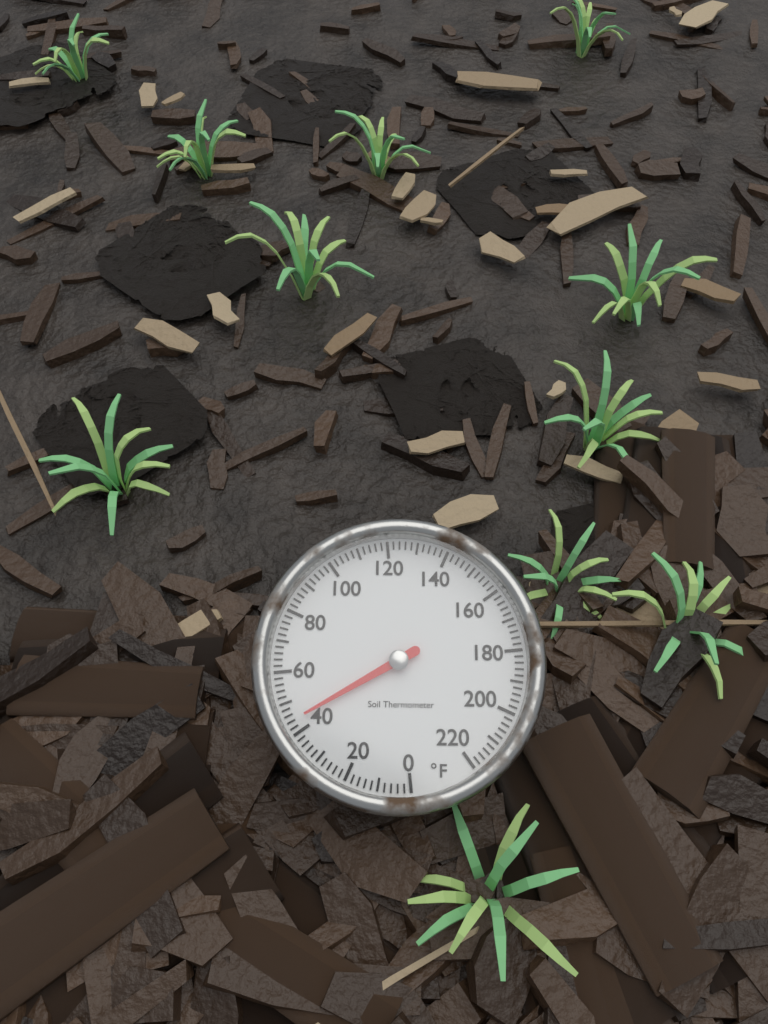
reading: 44 °F
